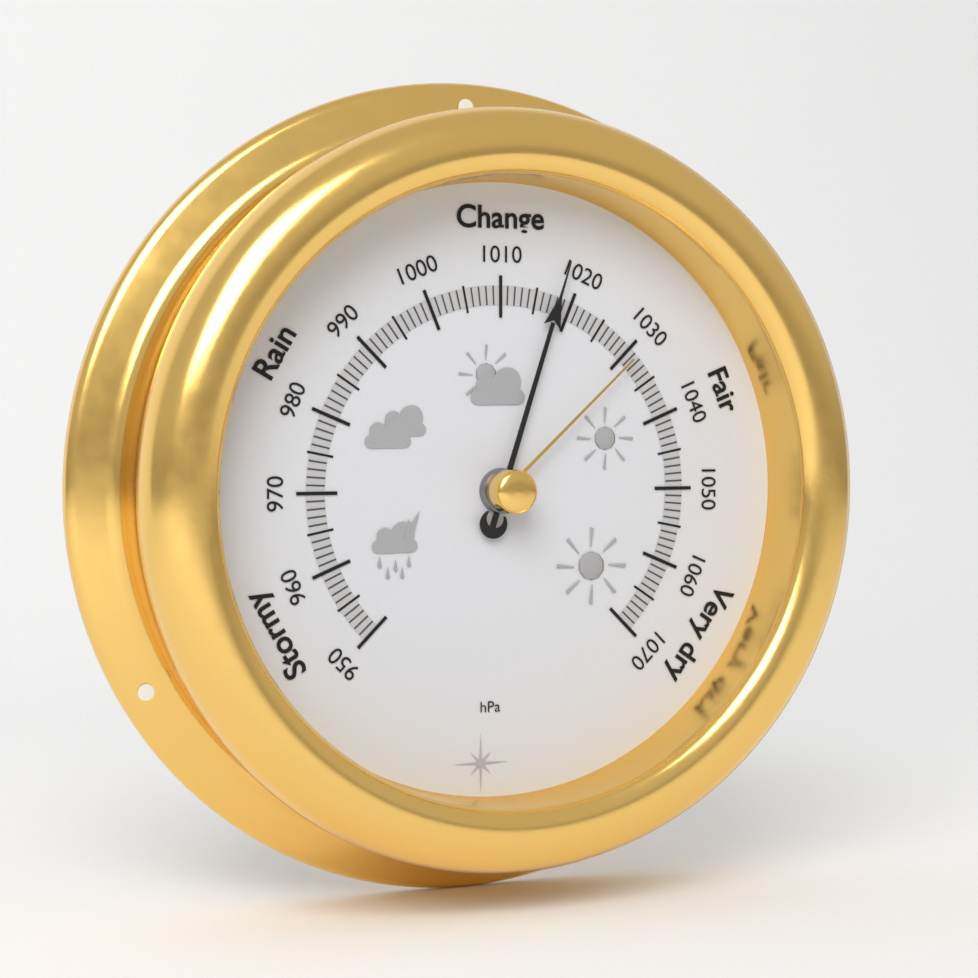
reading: 1018 hPa
